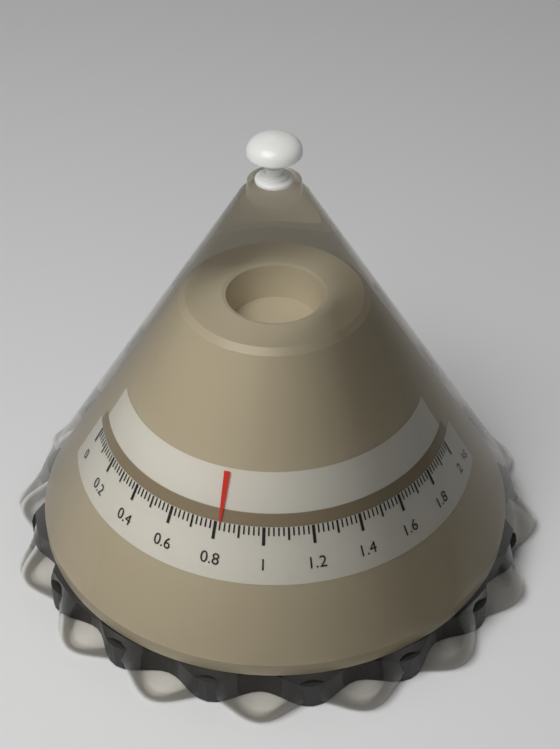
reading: 0.82 kg
